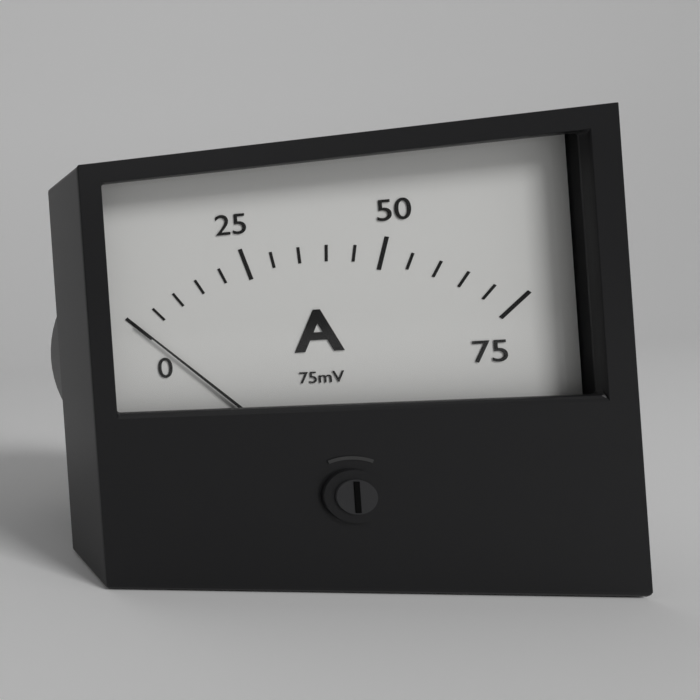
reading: 0 A
